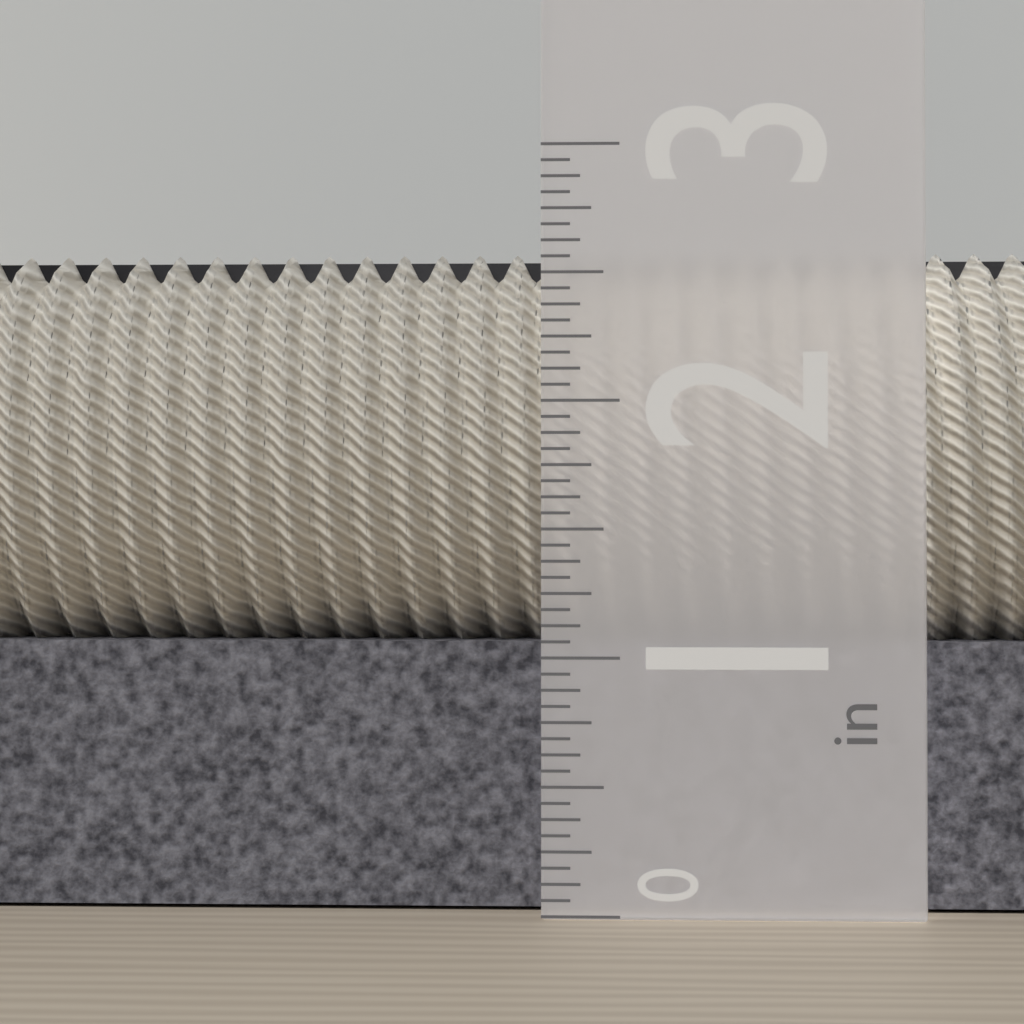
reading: 2.6250 in
